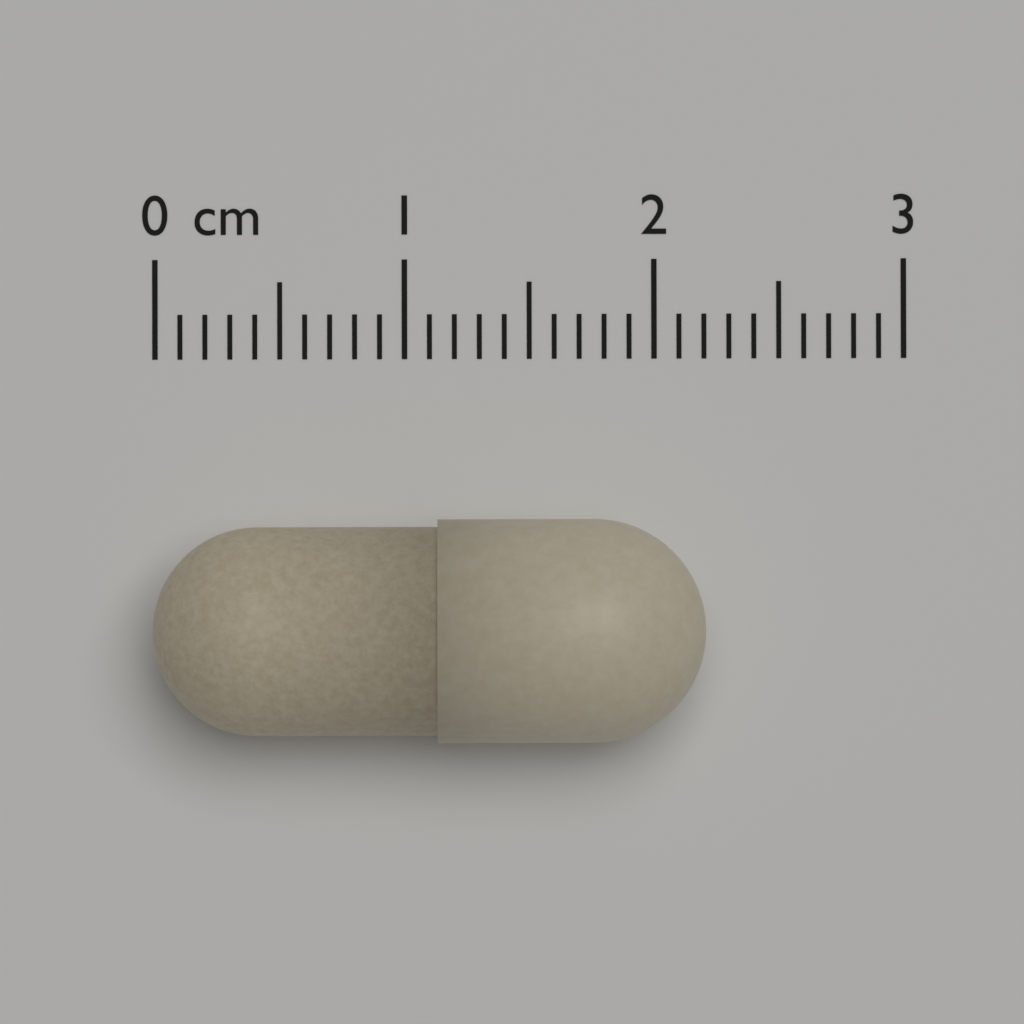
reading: 2.2 cm
